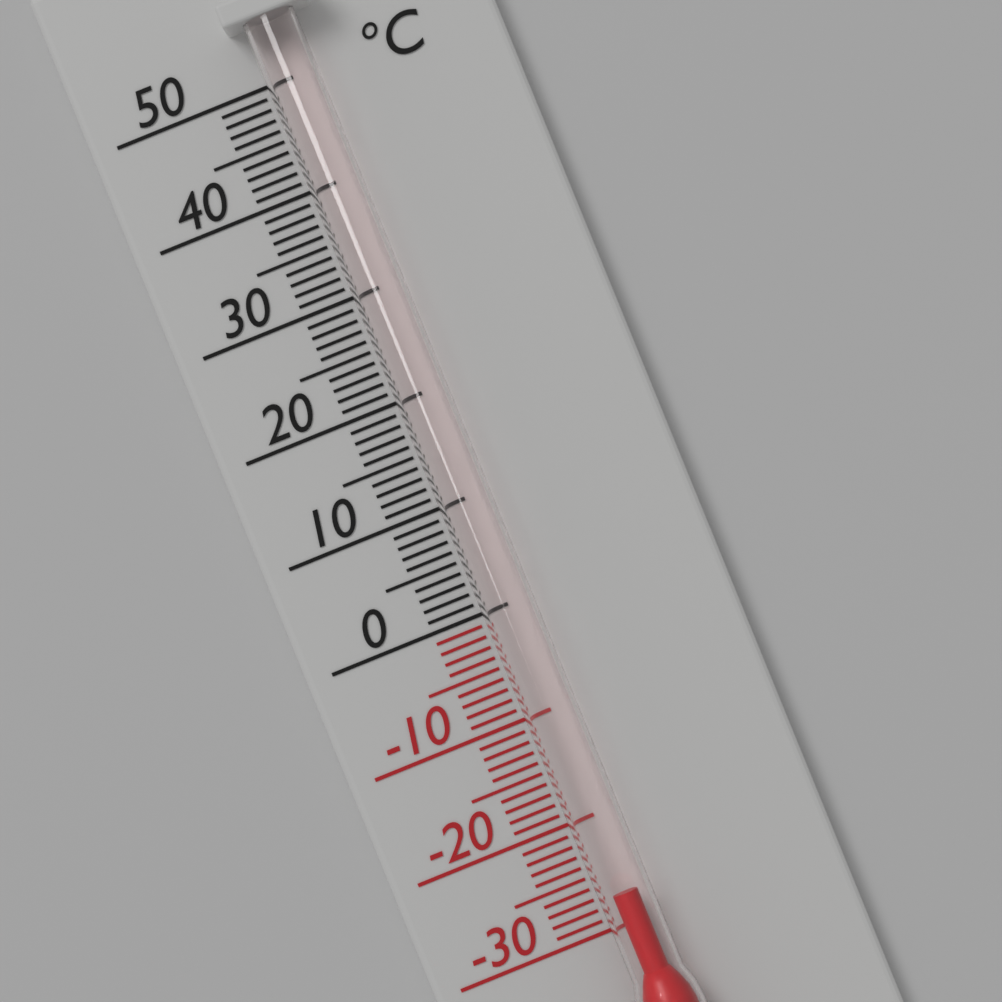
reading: -27 °C
